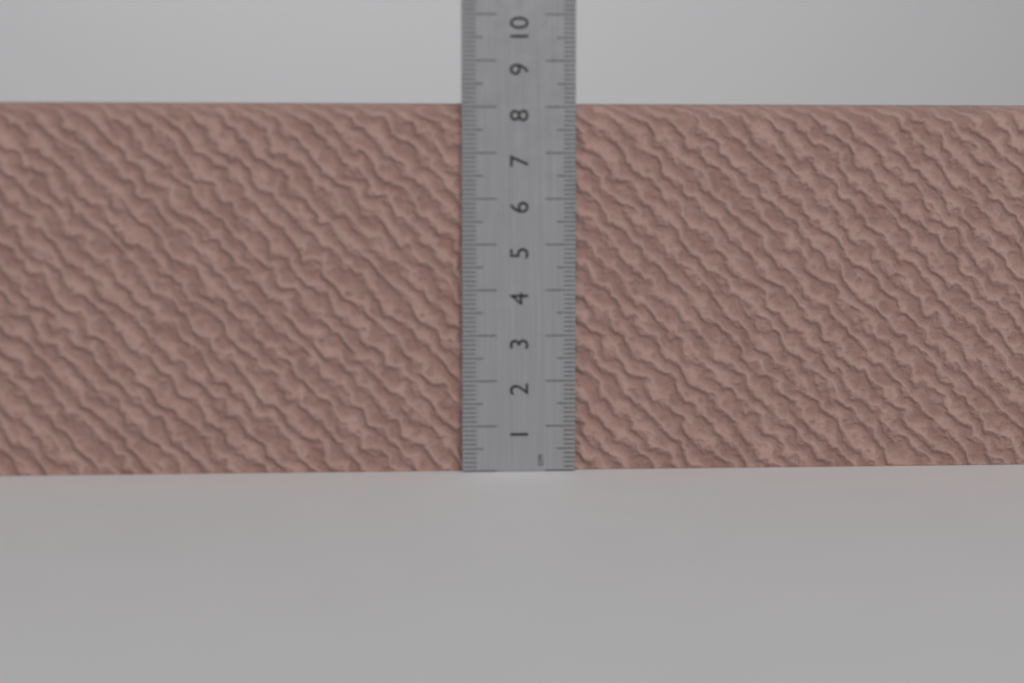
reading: 8.1 cm
